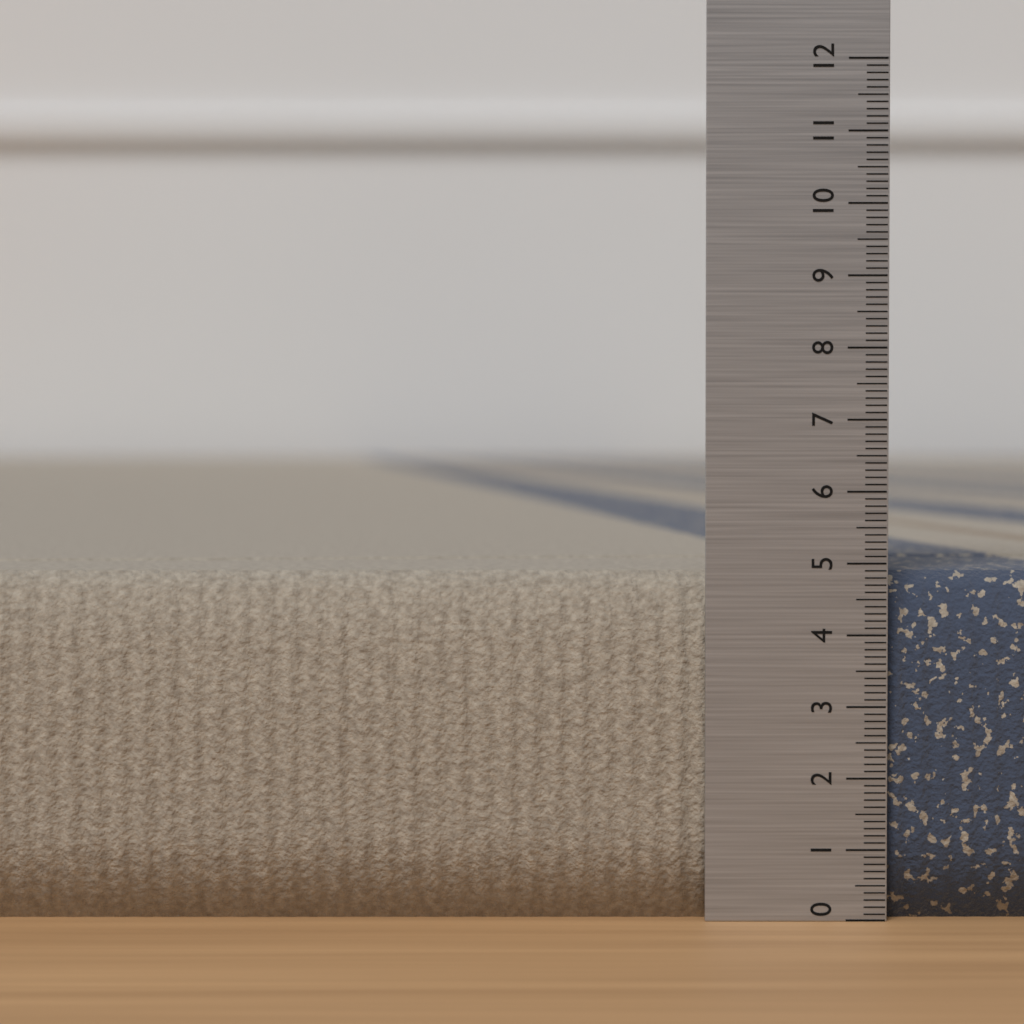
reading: 4.9 (no unit)
